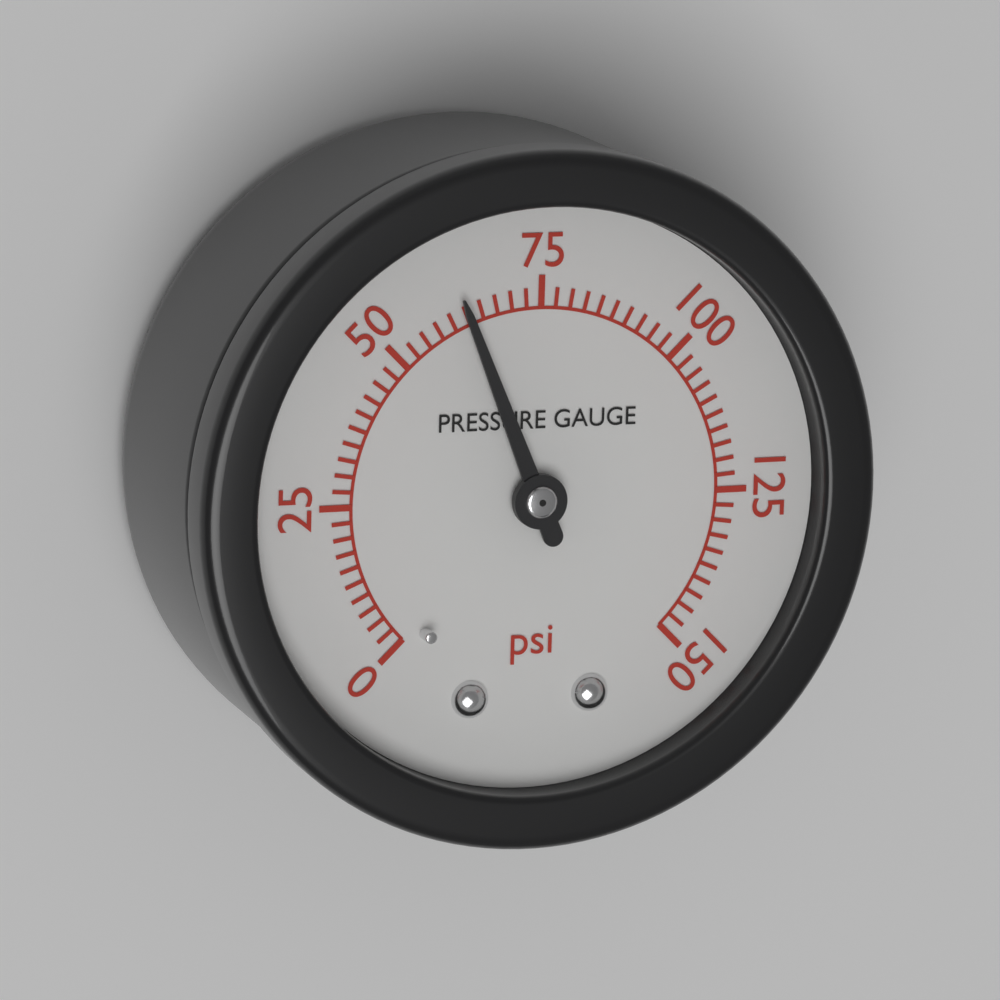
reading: 62.5 psi
